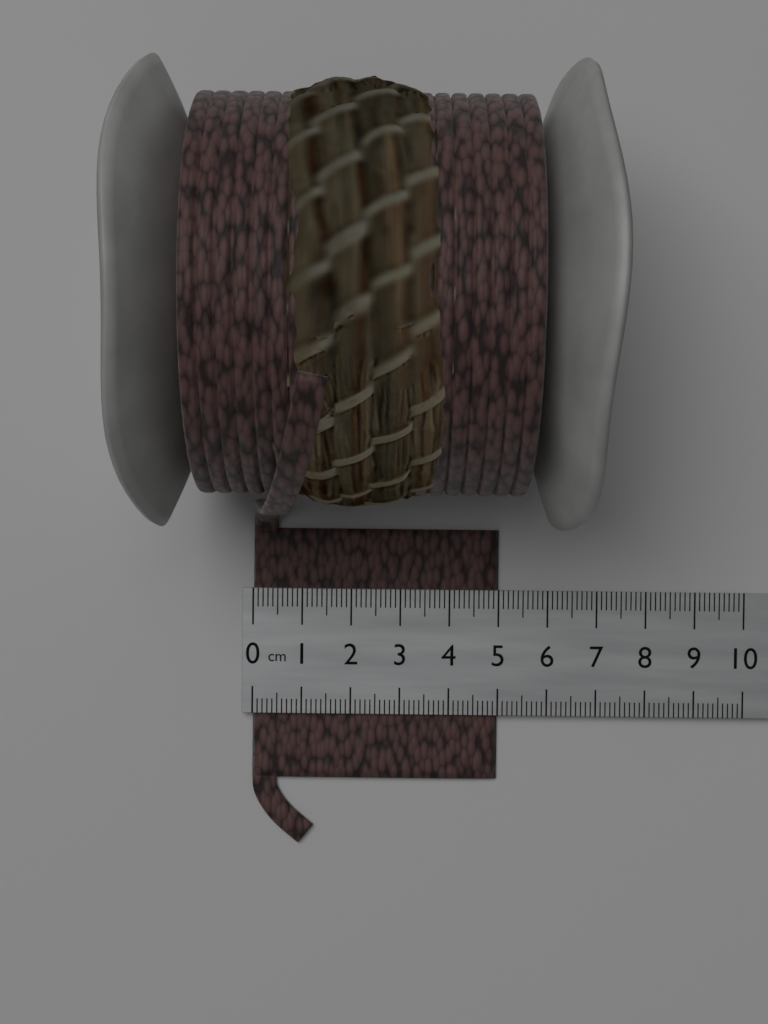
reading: 5.0 cm
